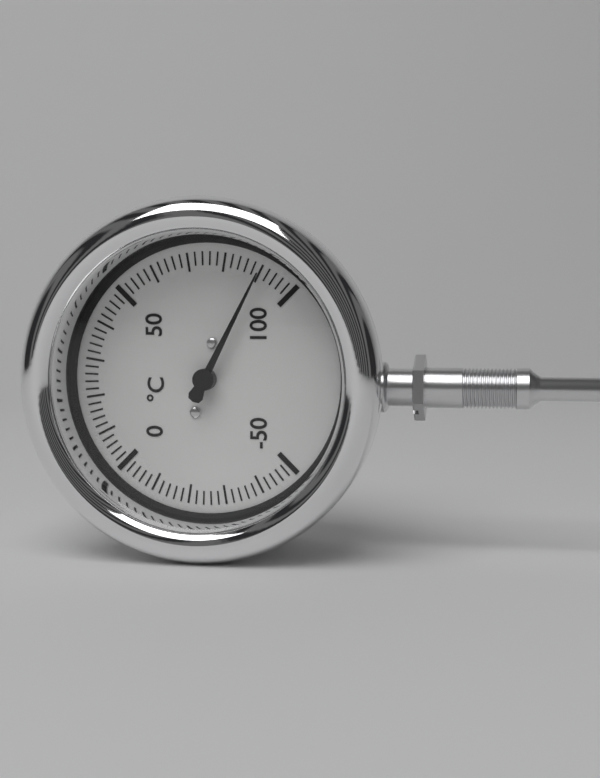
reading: 90 °C
